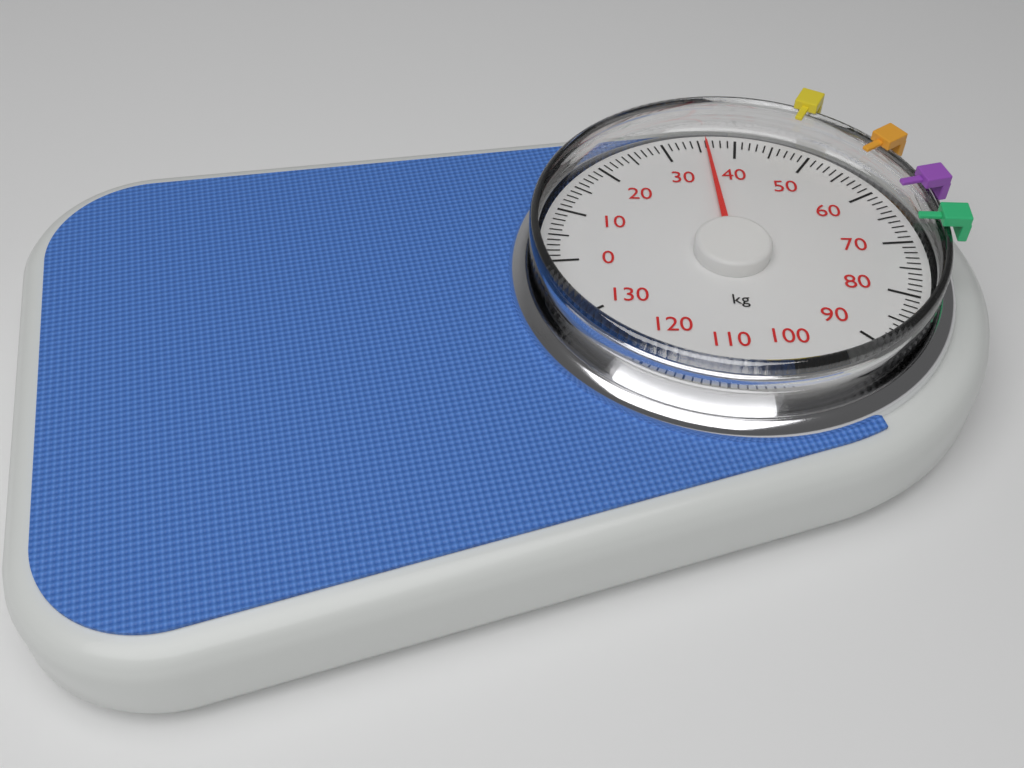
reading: 36 kg
